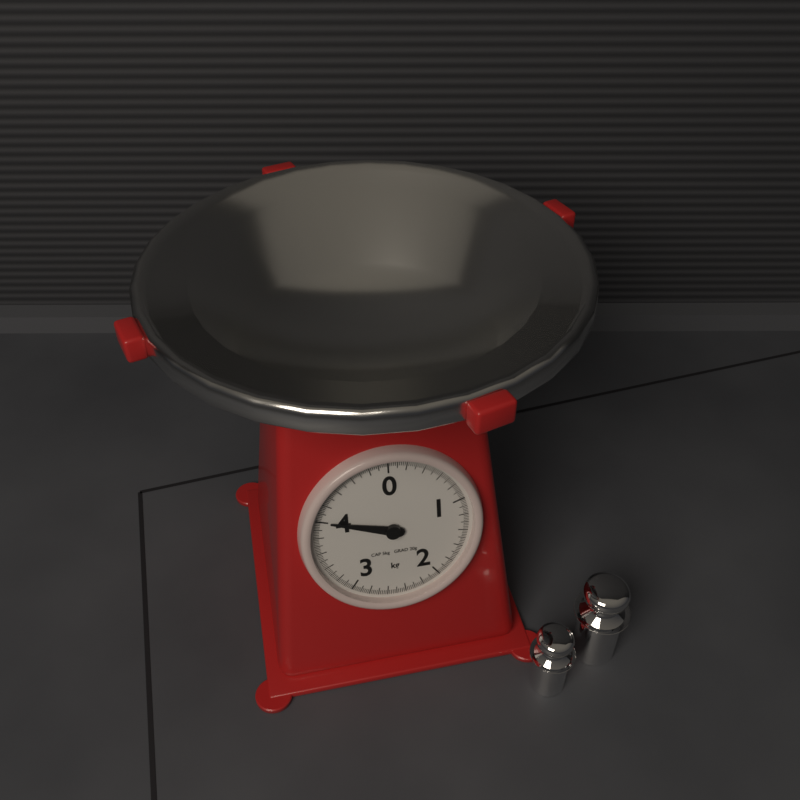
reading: 4.00 kg
